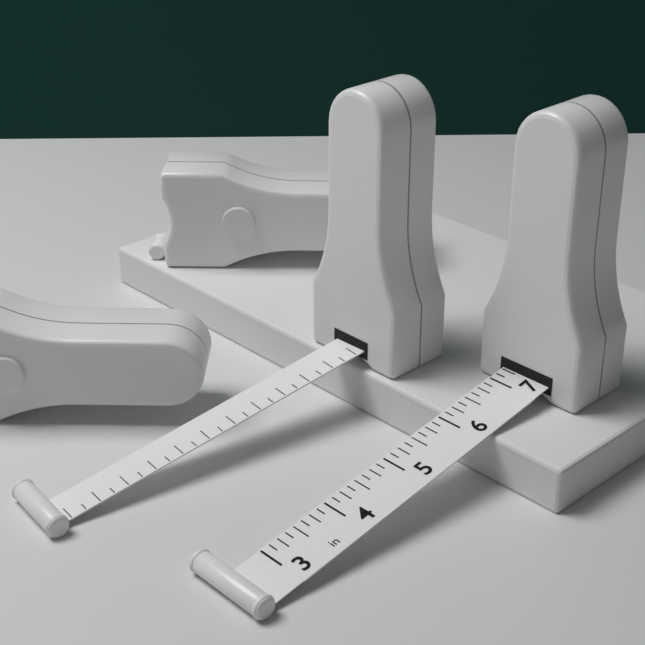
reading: 7.000 in
